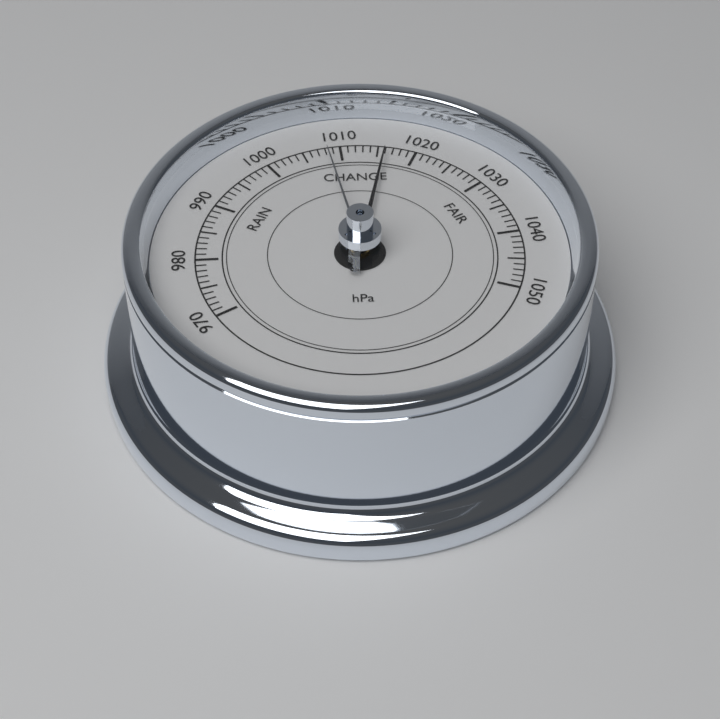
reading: 1016 hPa
